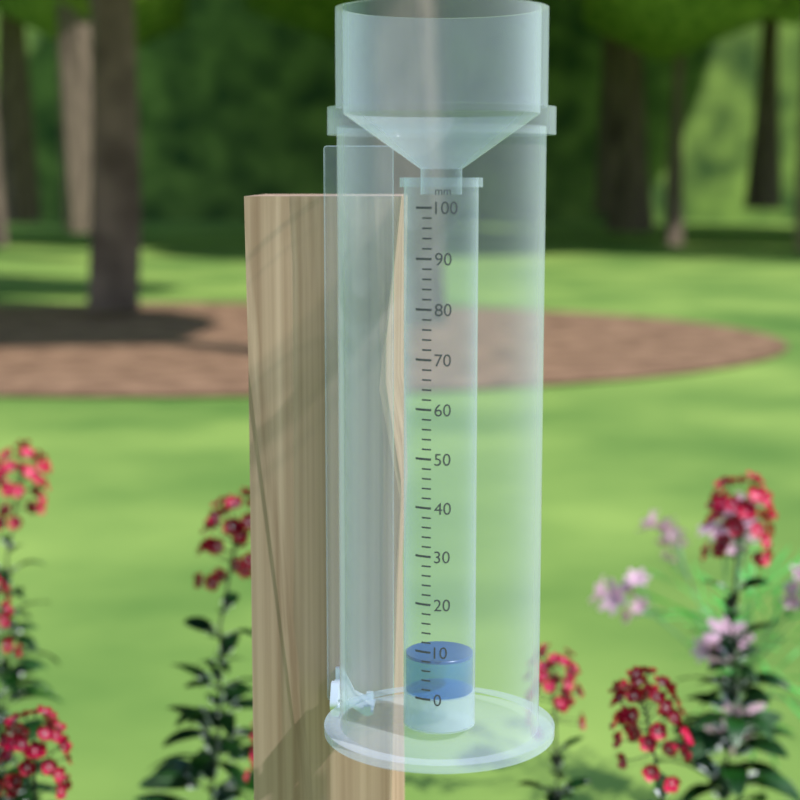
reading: 8 mm
